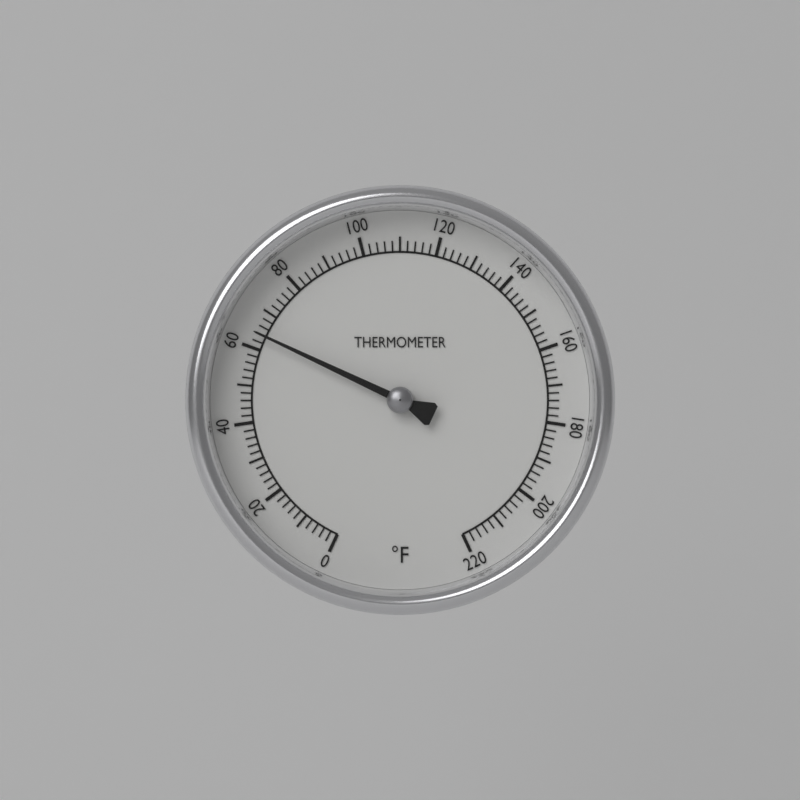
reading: 64 °F
